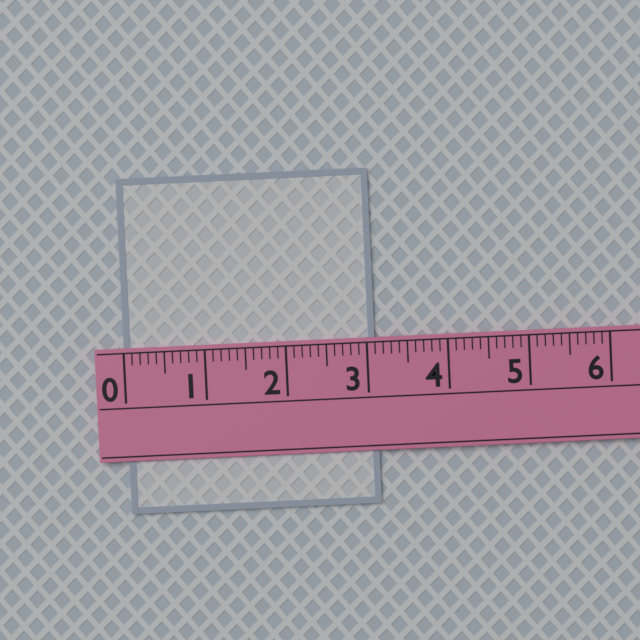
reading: 3.1 (no unit)
